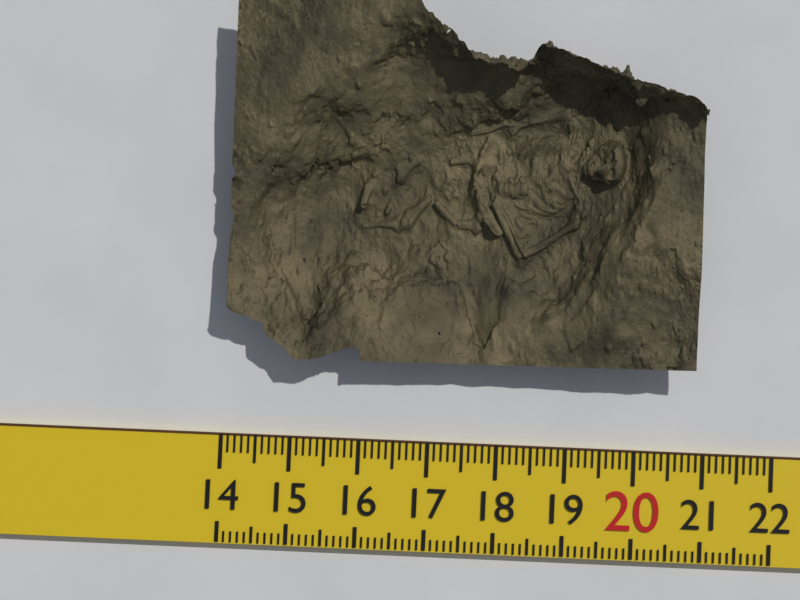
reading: 20.8 (no unit)
